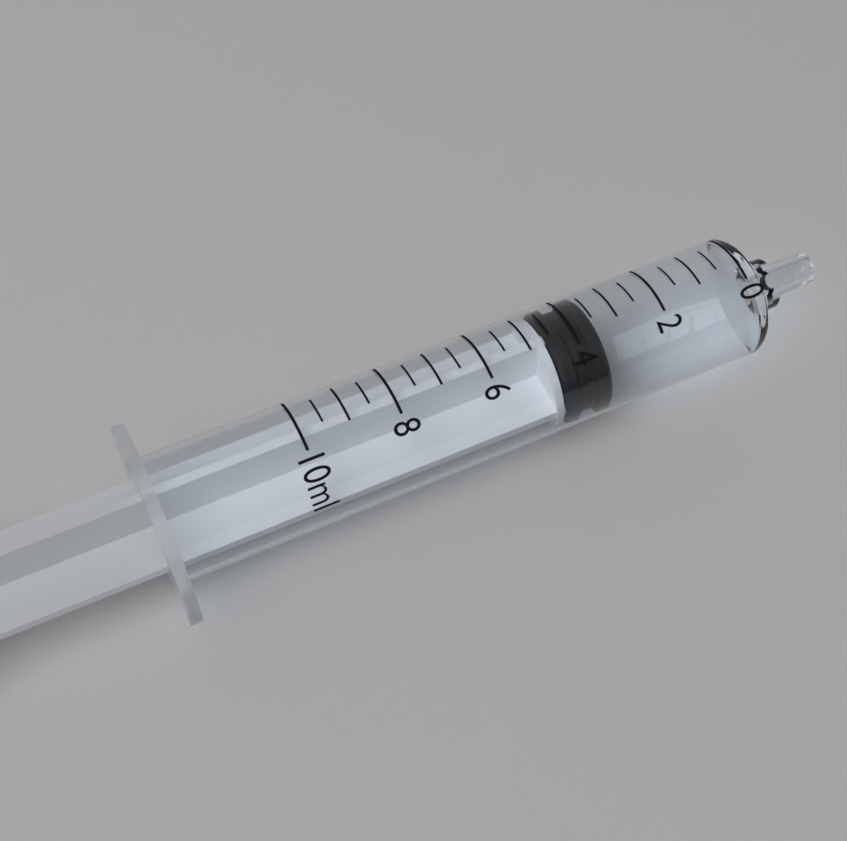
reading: 3.5 ml
